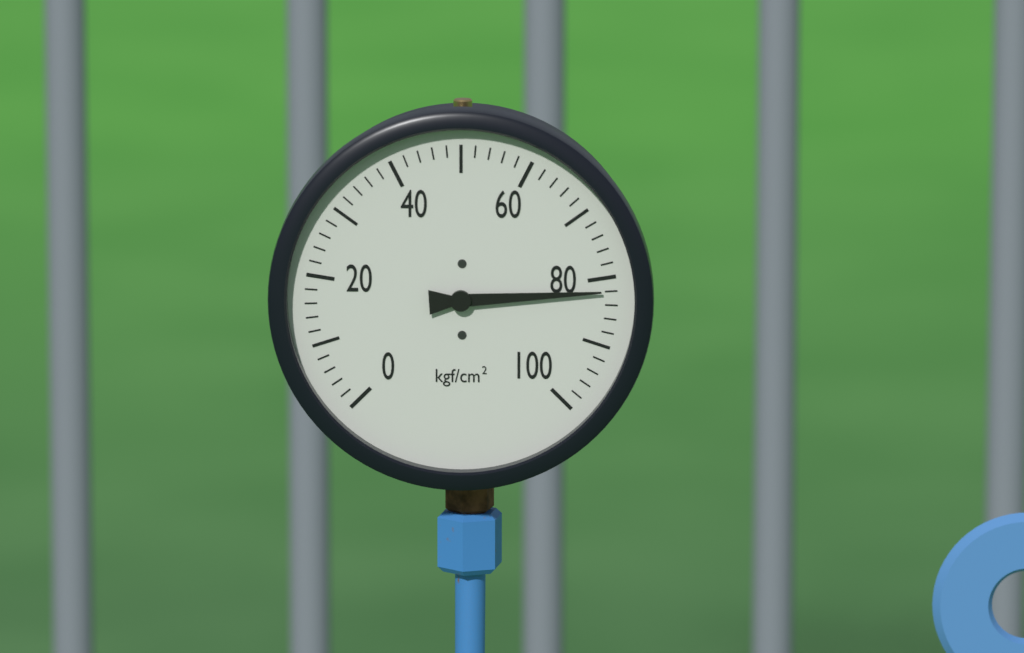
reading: 82 kgf/cm²
